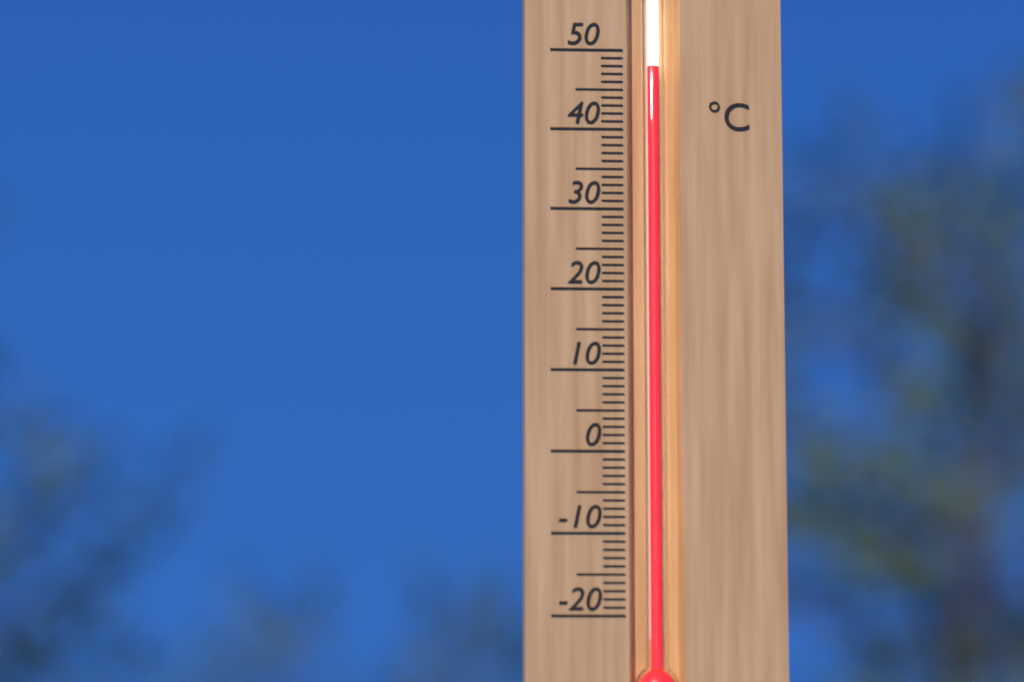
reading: 48 °C
